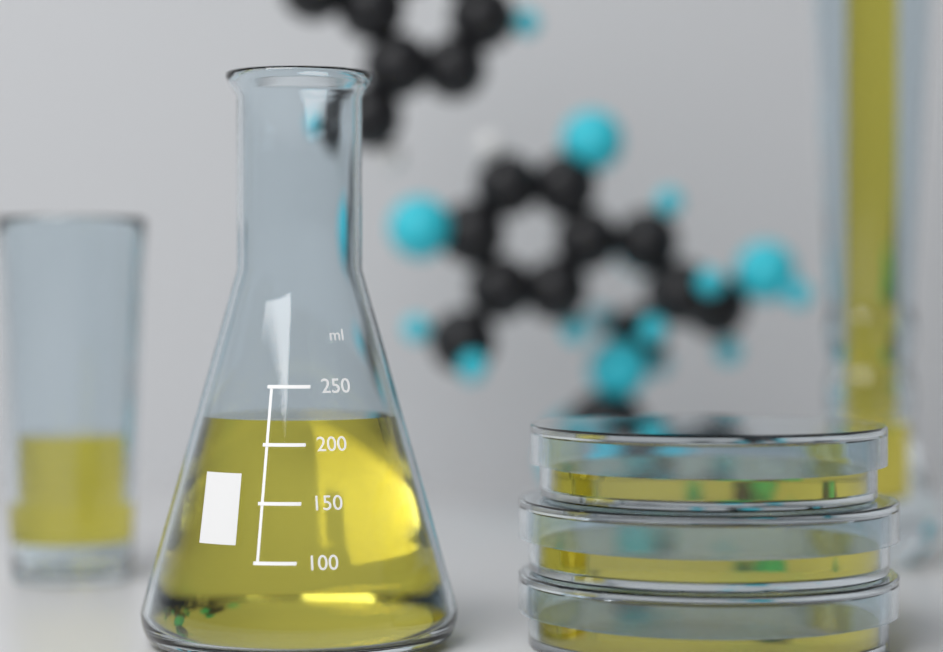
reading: 220 ml
